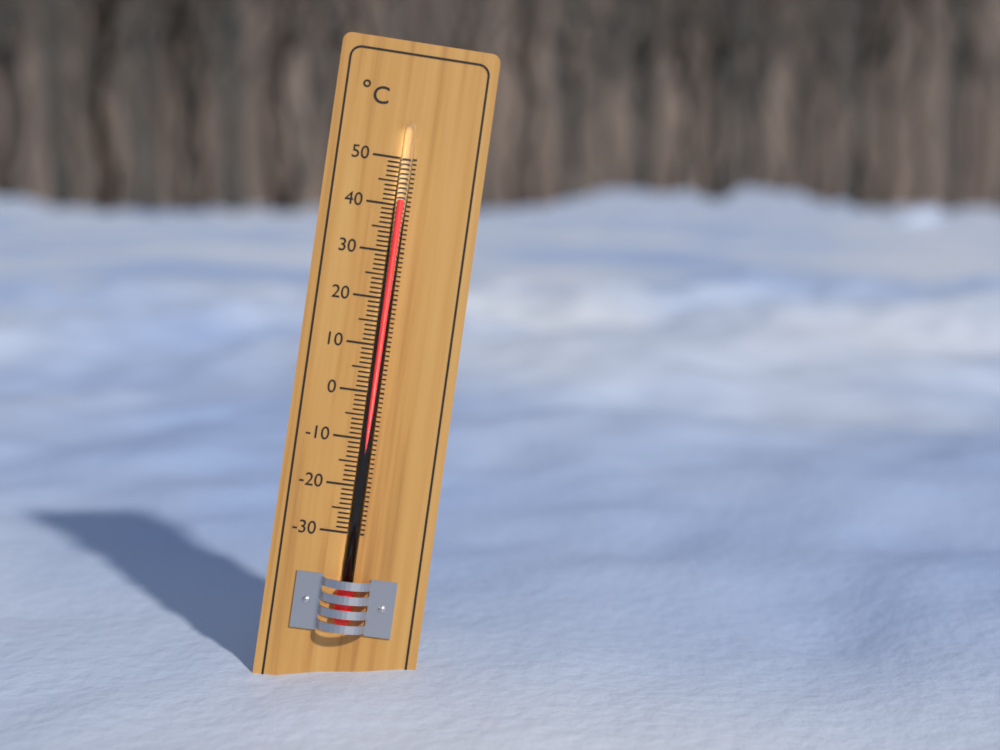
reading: 41 °C
